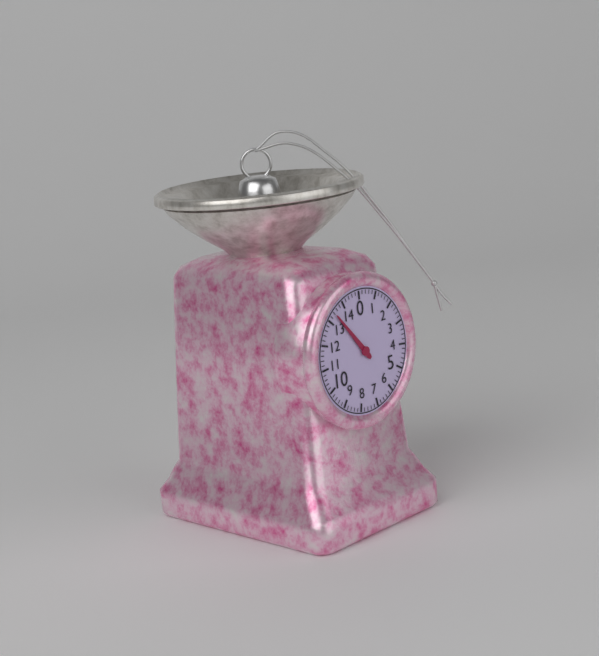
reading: 13.4 (no unit)
